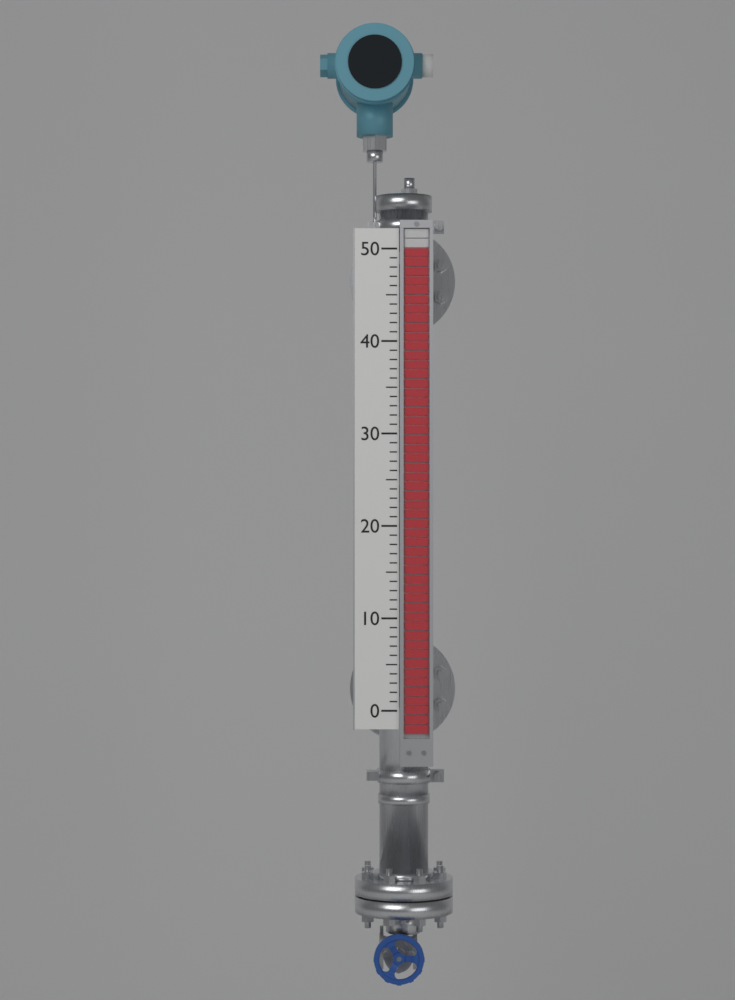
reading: 50 (no unit)
